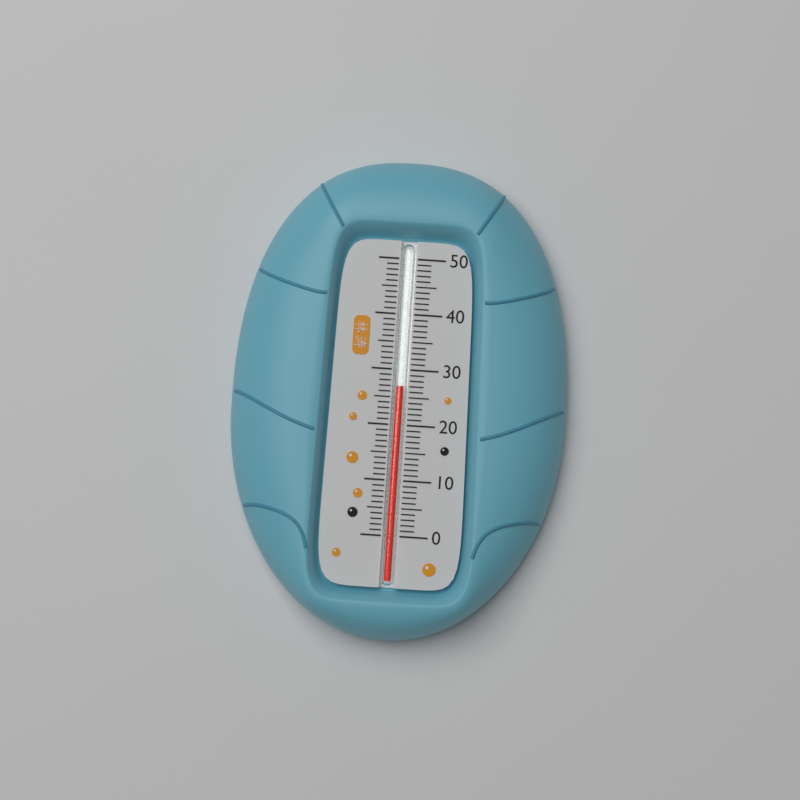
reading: 27 (no unit)
